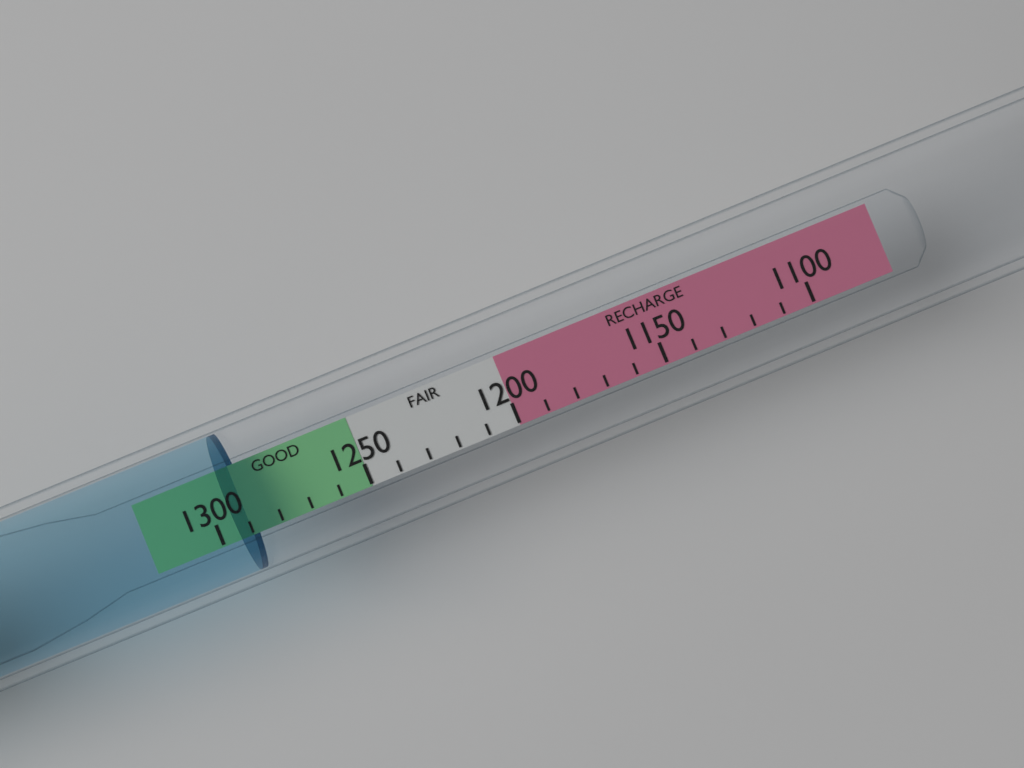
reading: 1290 (no unit)
